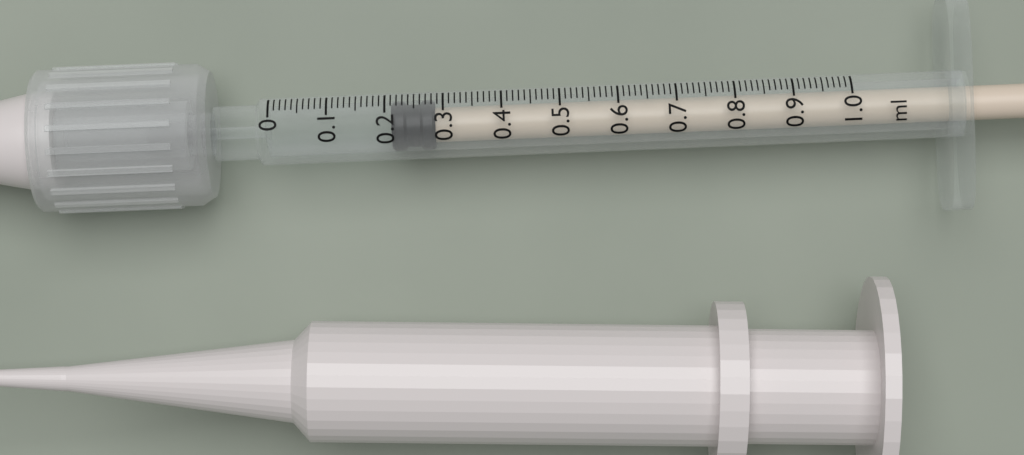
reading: 0.21 ml
